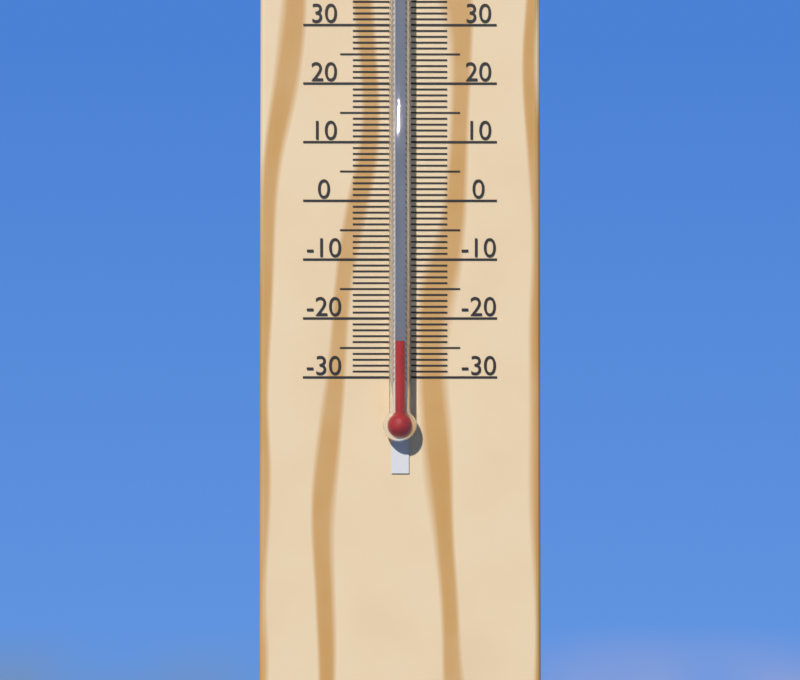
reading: -24 °C
